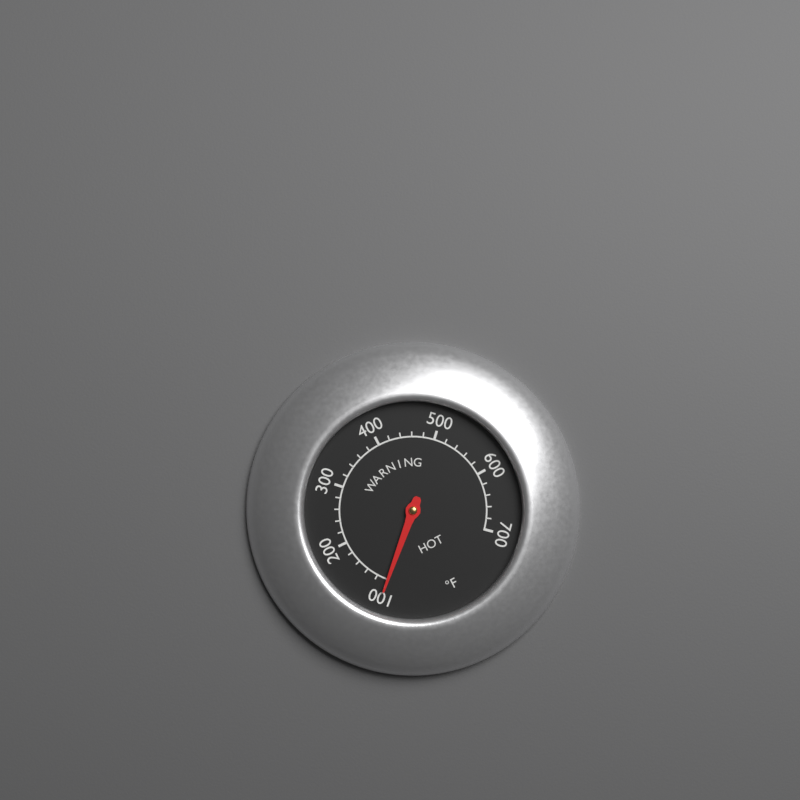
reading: 100 °F
